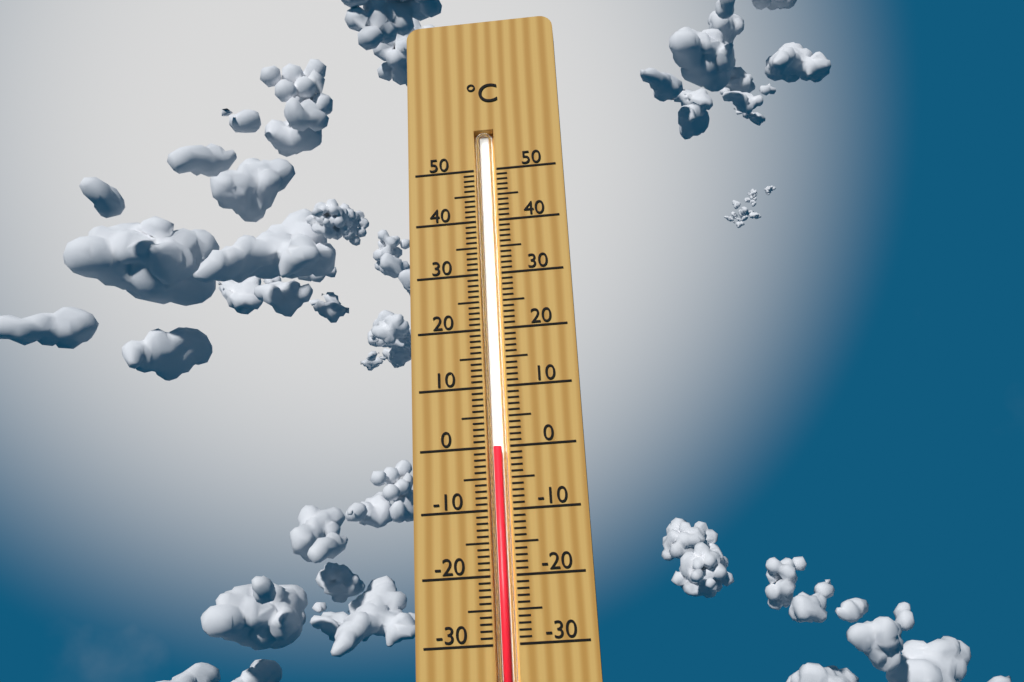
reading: 0 °C
